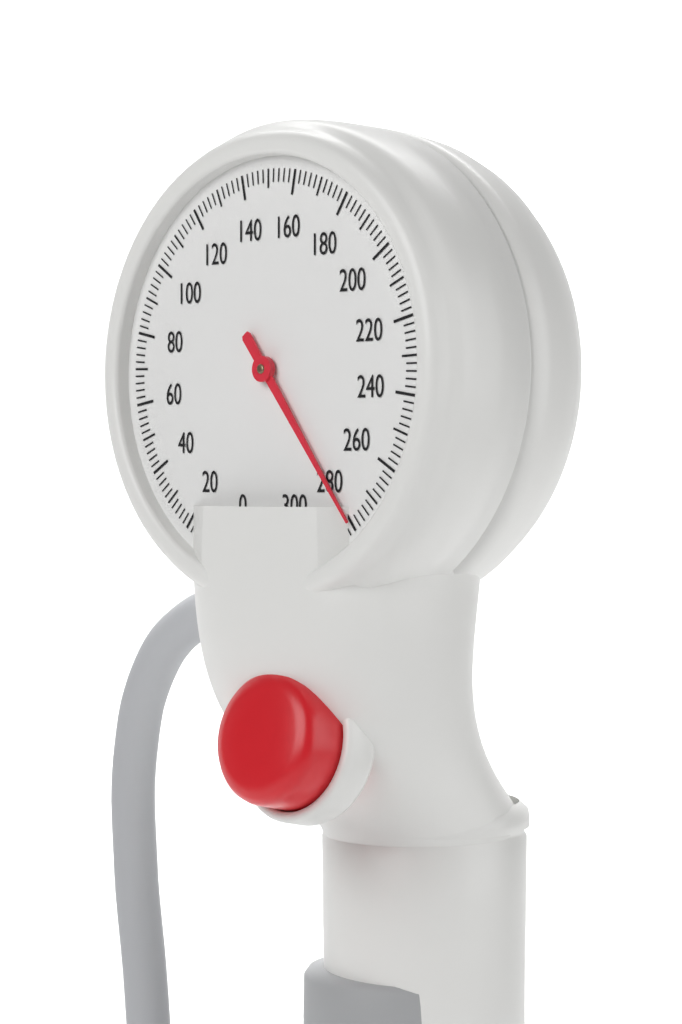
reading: 280 mmHg
